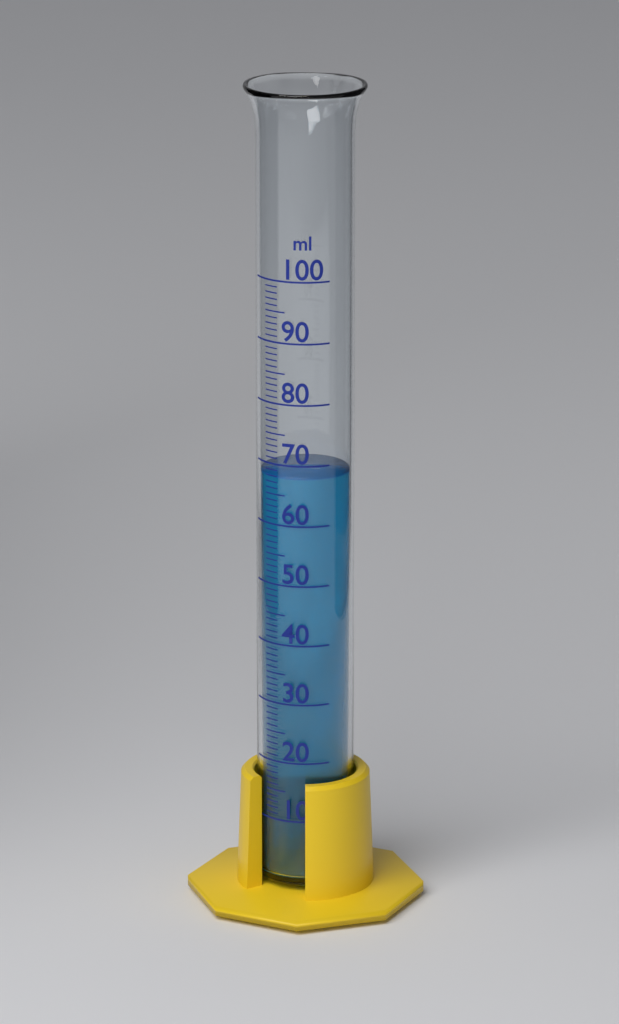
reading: 68 ml
